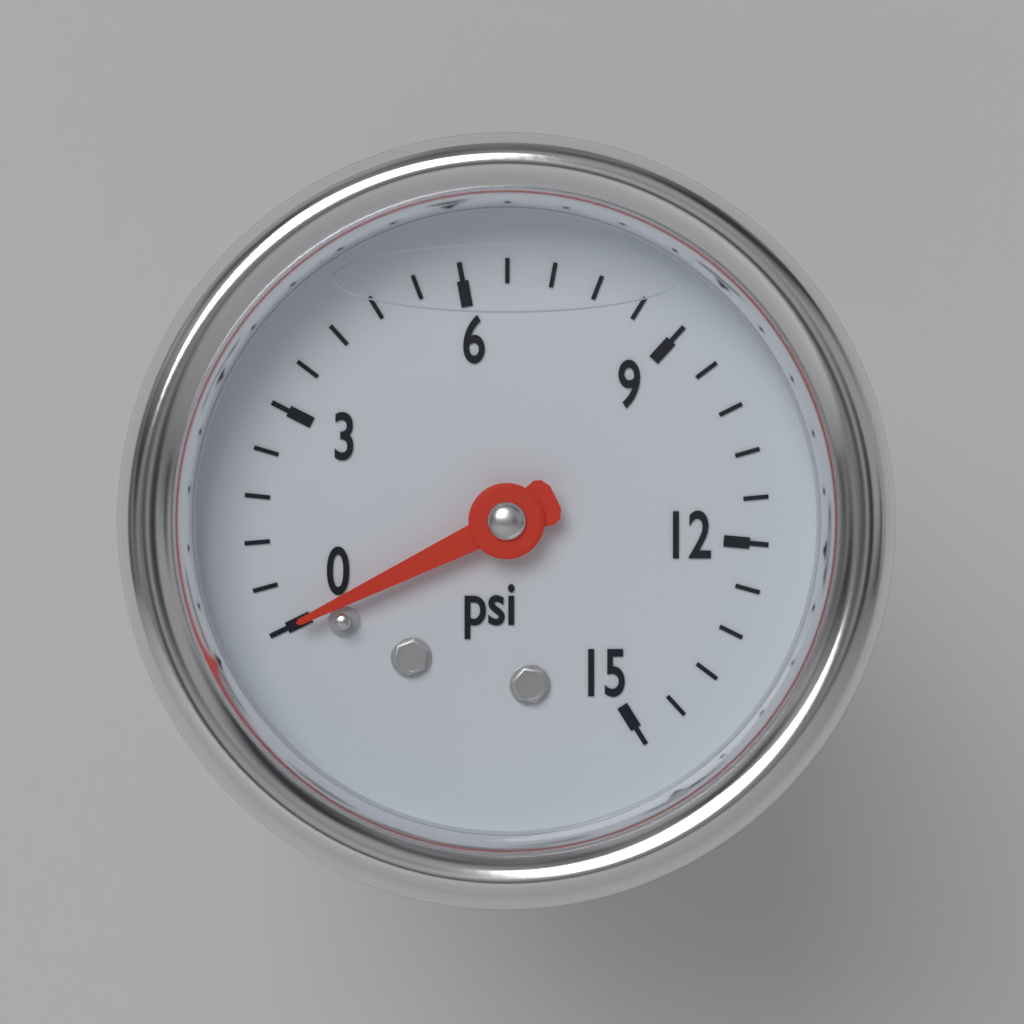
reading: 0.0 psi
